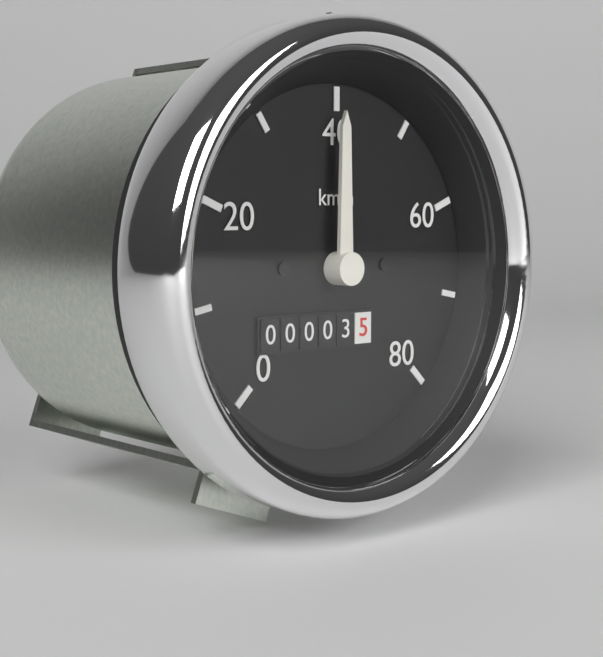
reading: 40 km/h
